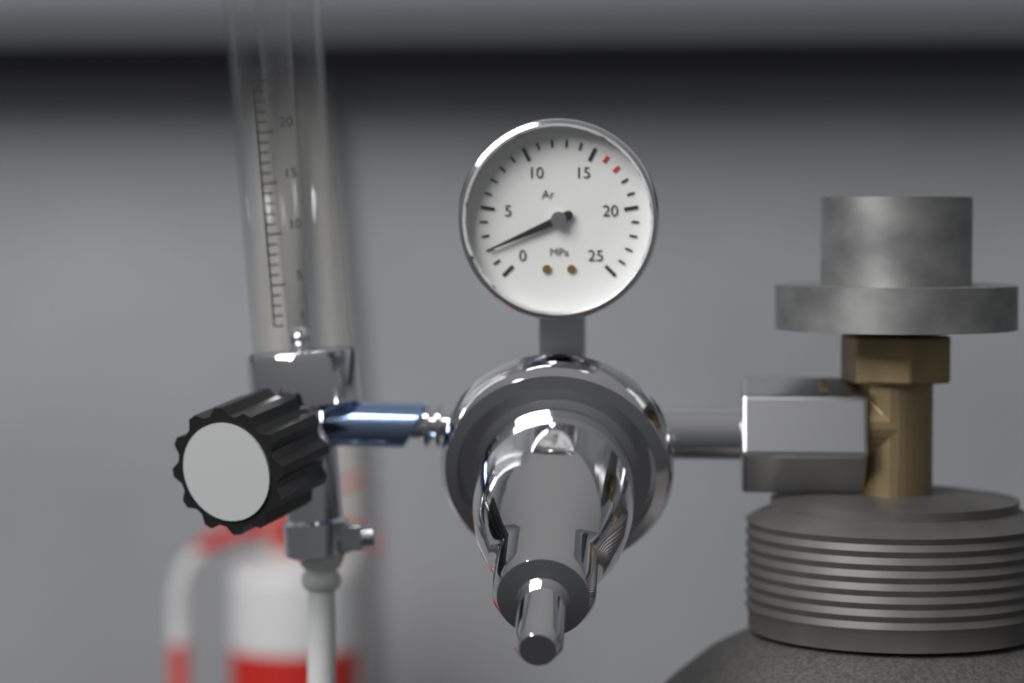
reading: 2 MPa
